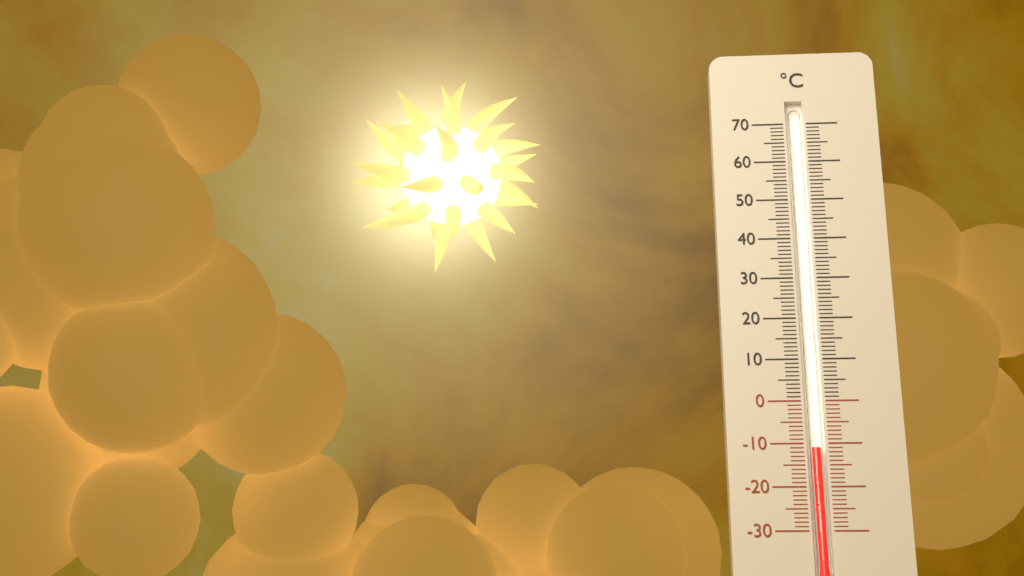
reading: -11 °C
